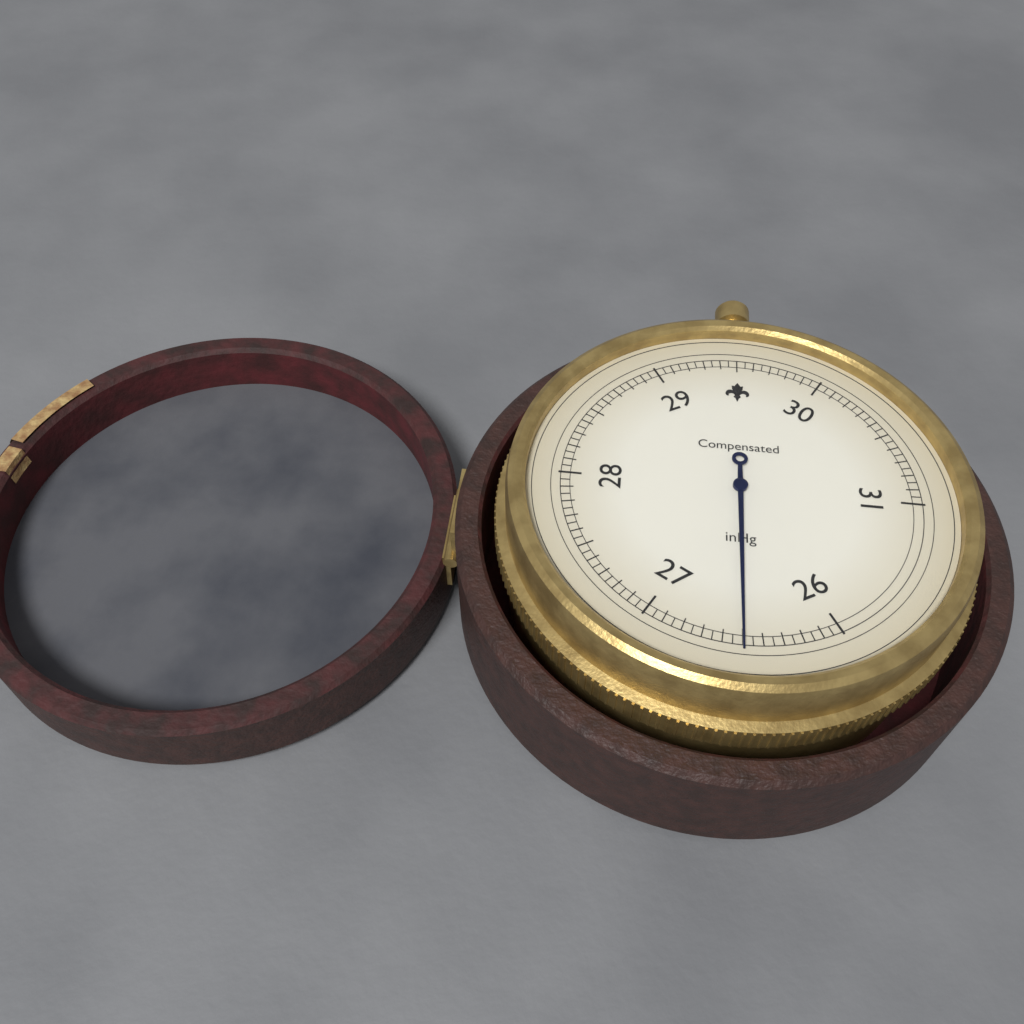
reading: 26.50 inHg
